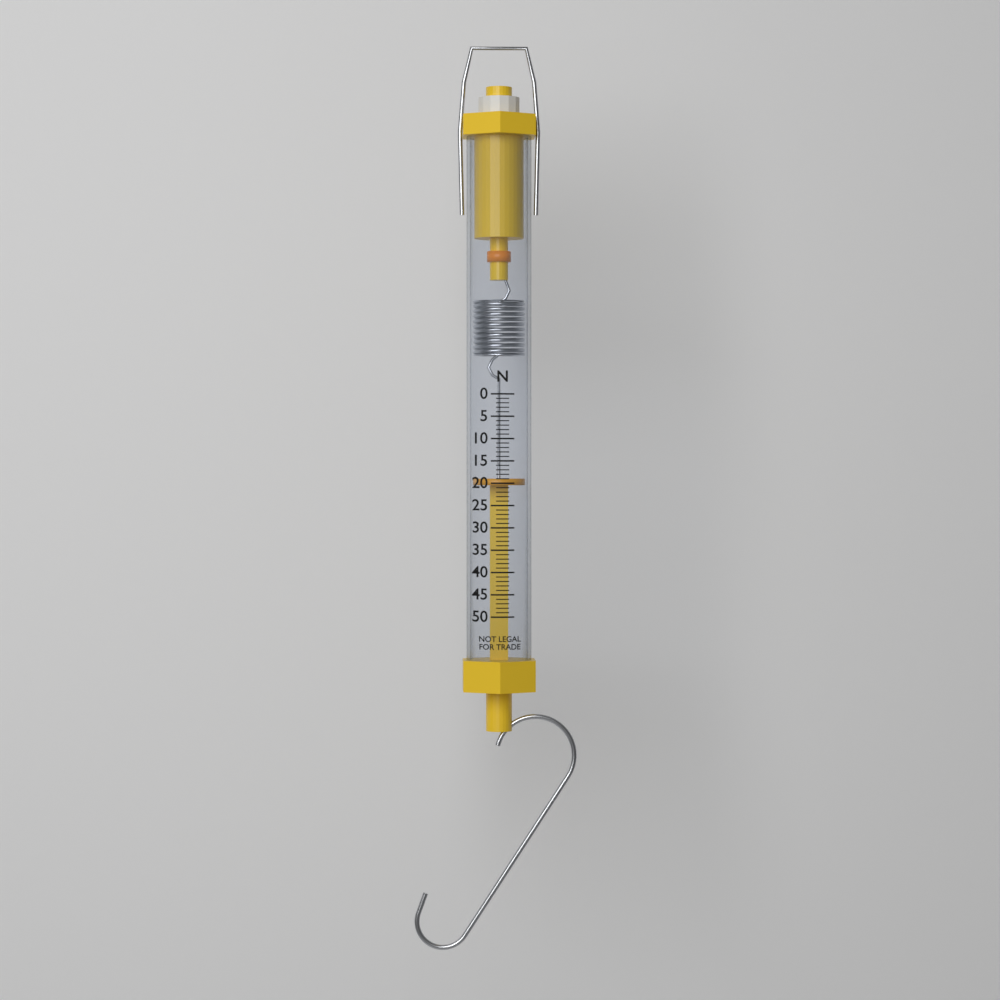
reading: 19 N
